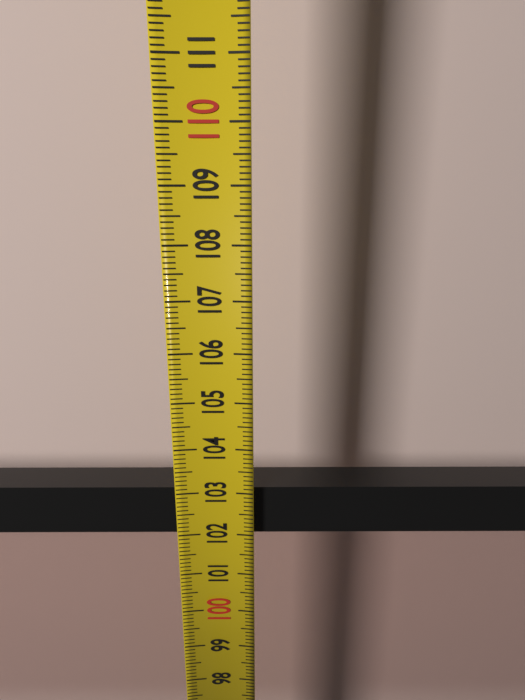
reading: 103.0 (no unit)
